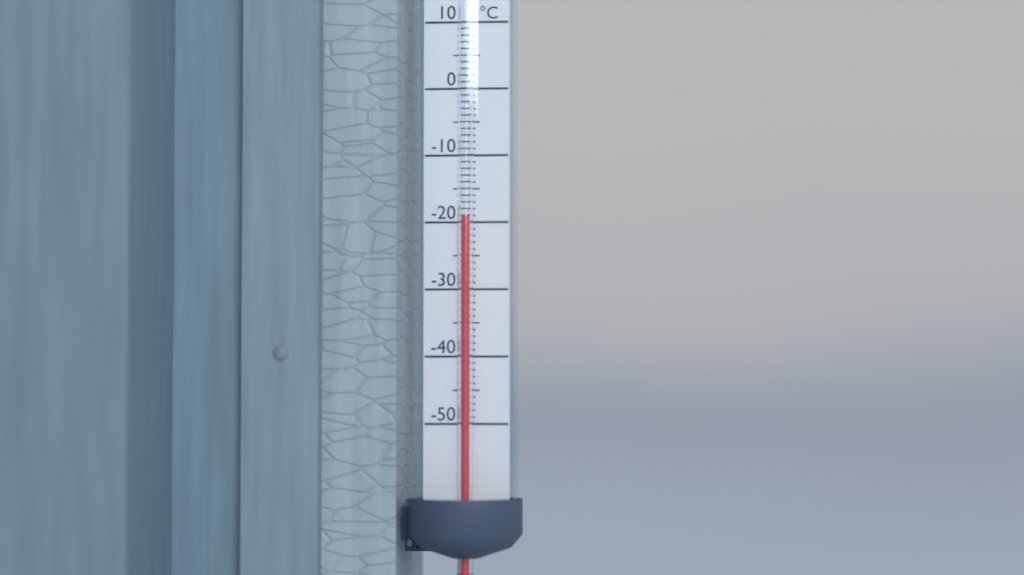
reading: -19 °C
